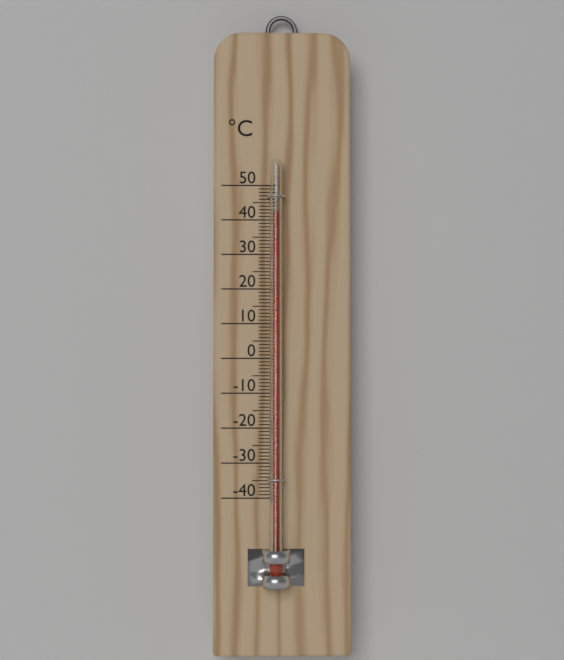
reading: 42 °C
